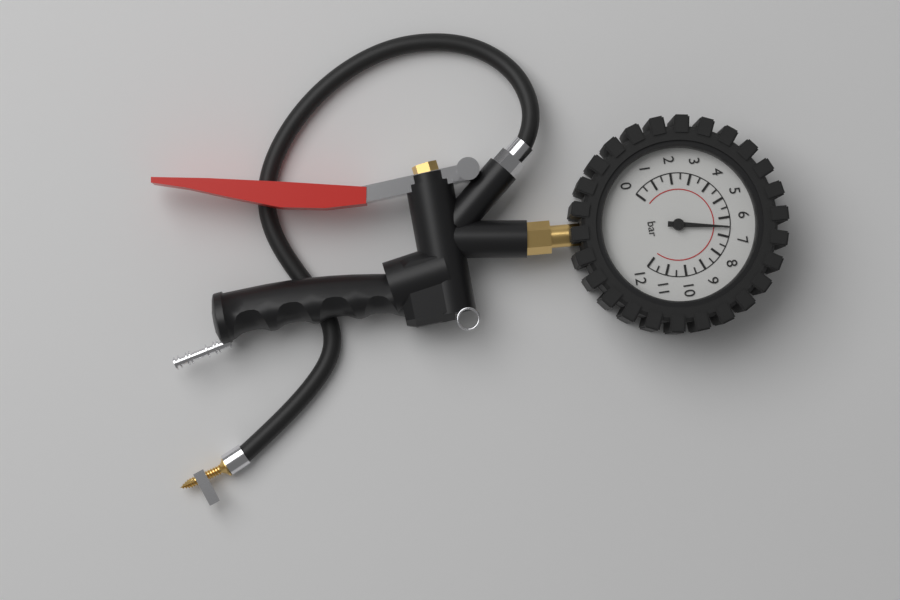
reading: 6.5 bar
